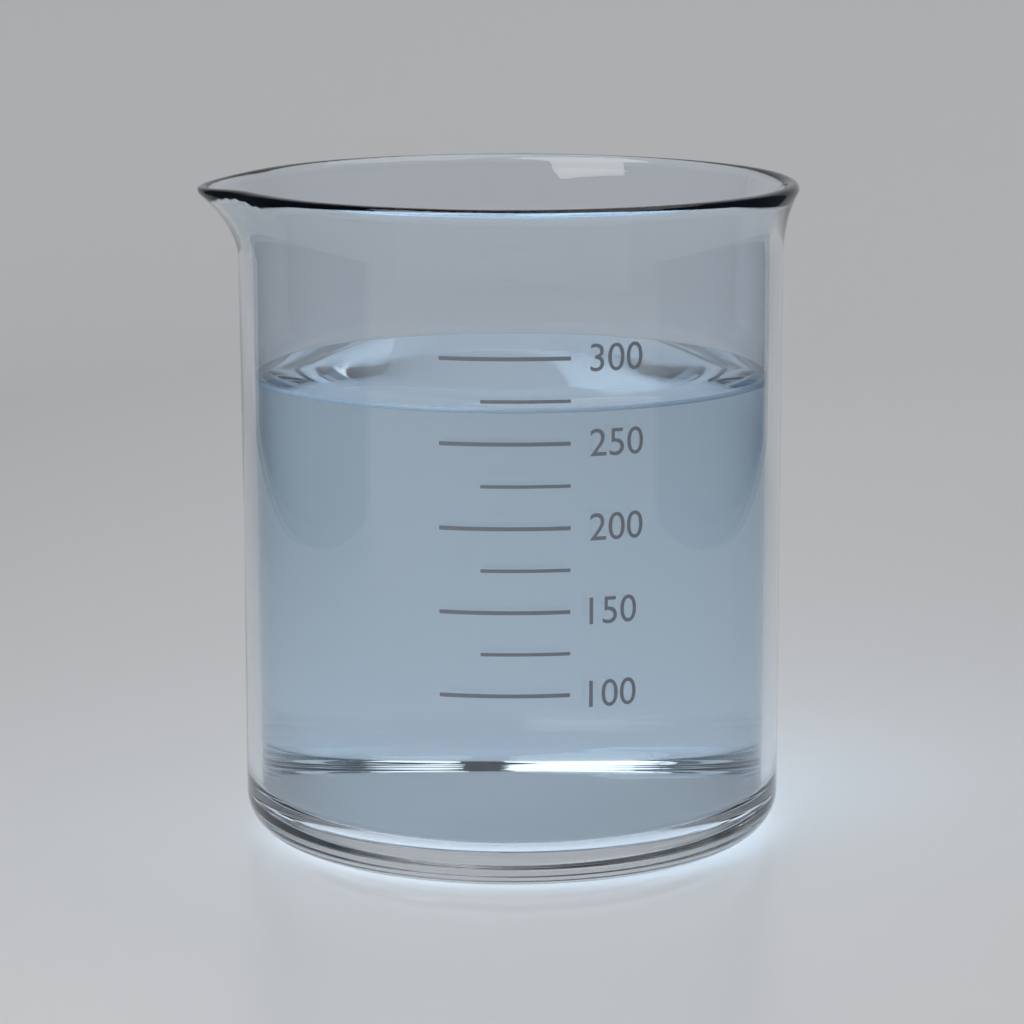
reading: 270 (no unit)
